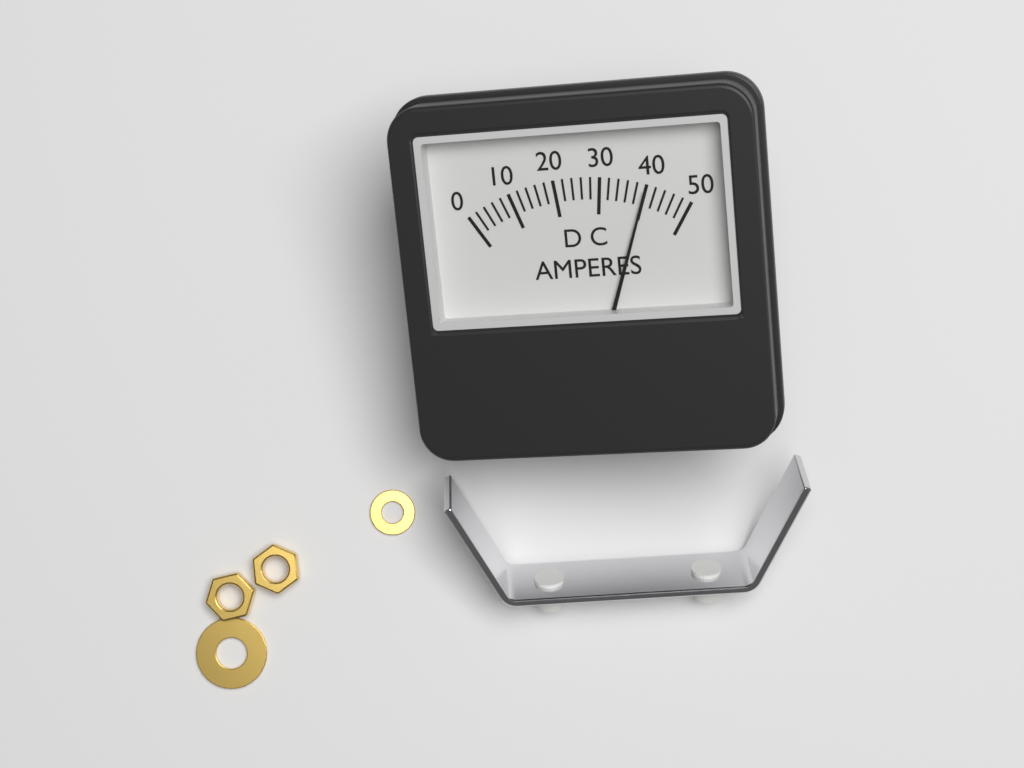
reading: 40 A
